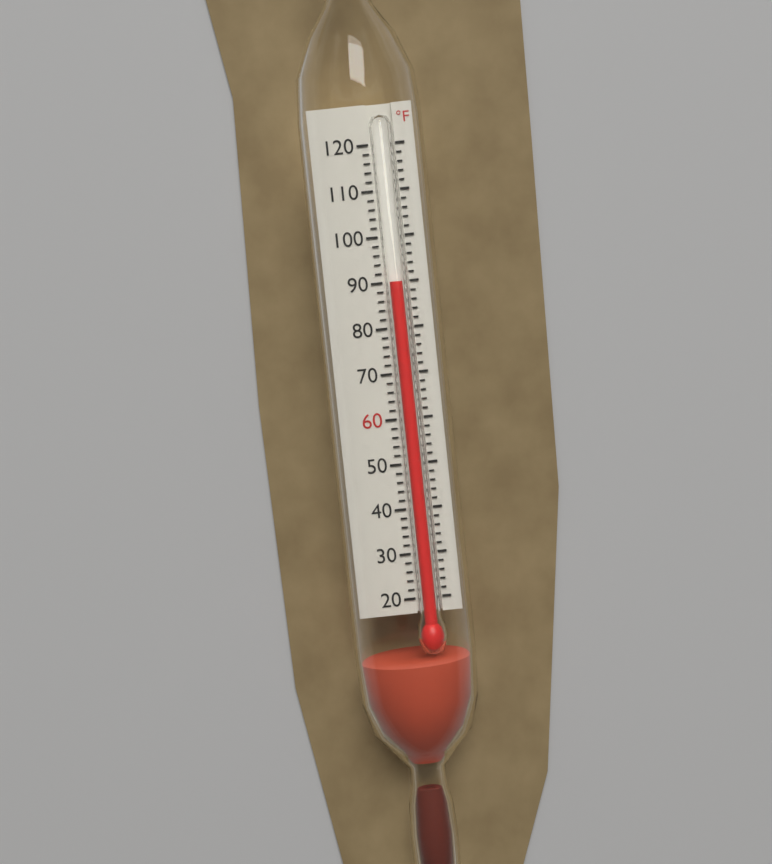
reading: 90 °F
